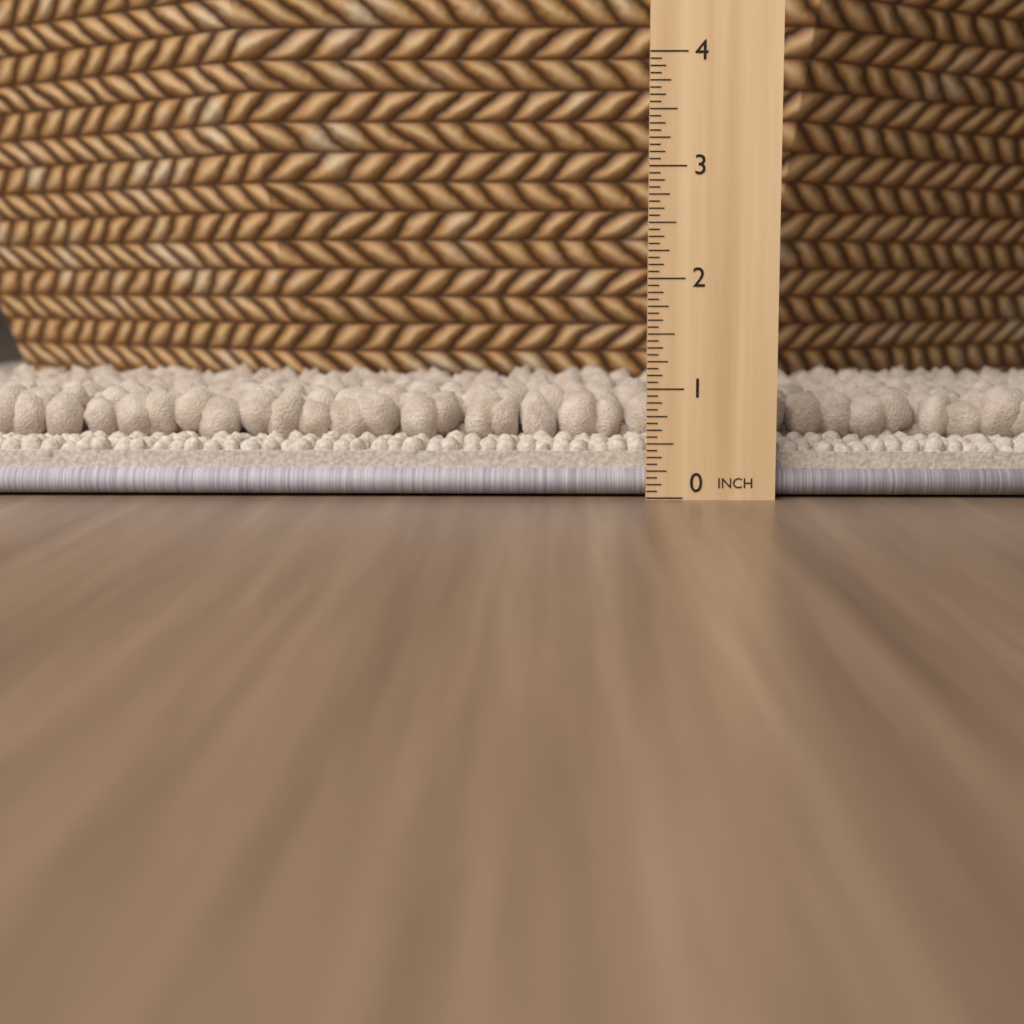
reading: 1.0000 in
